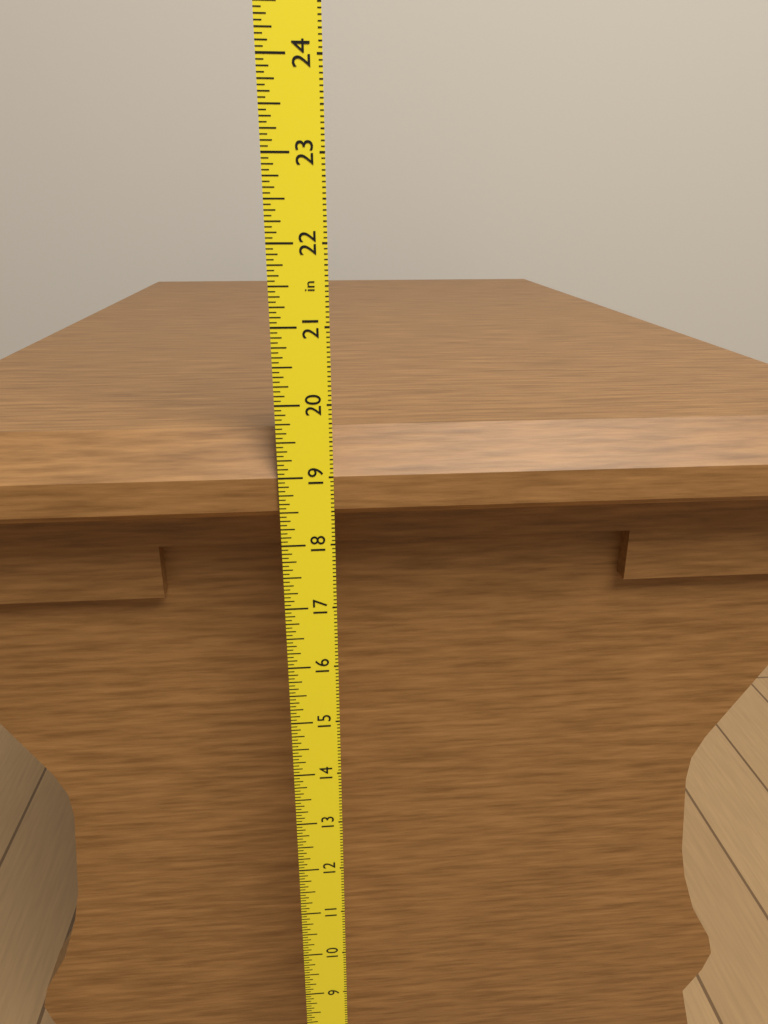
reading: 19.5625 in
